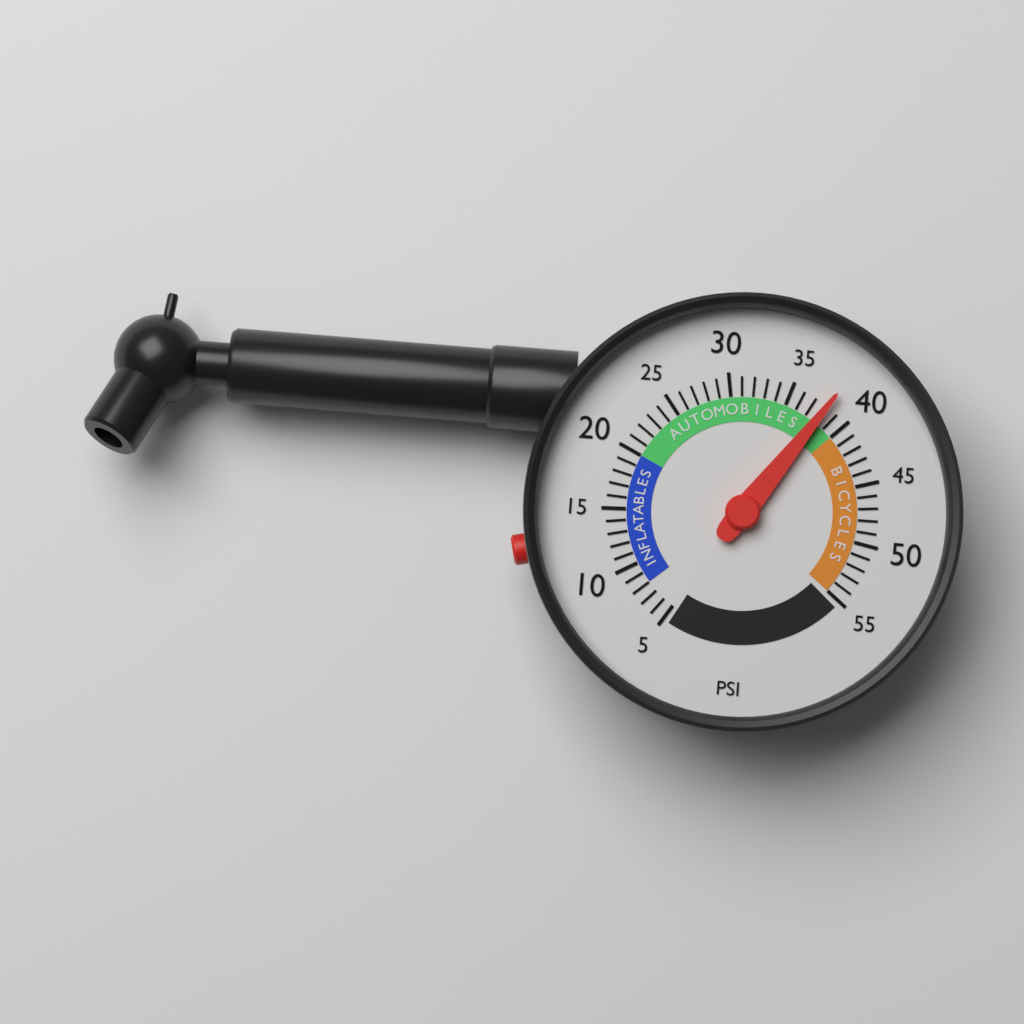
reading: 38 psi
